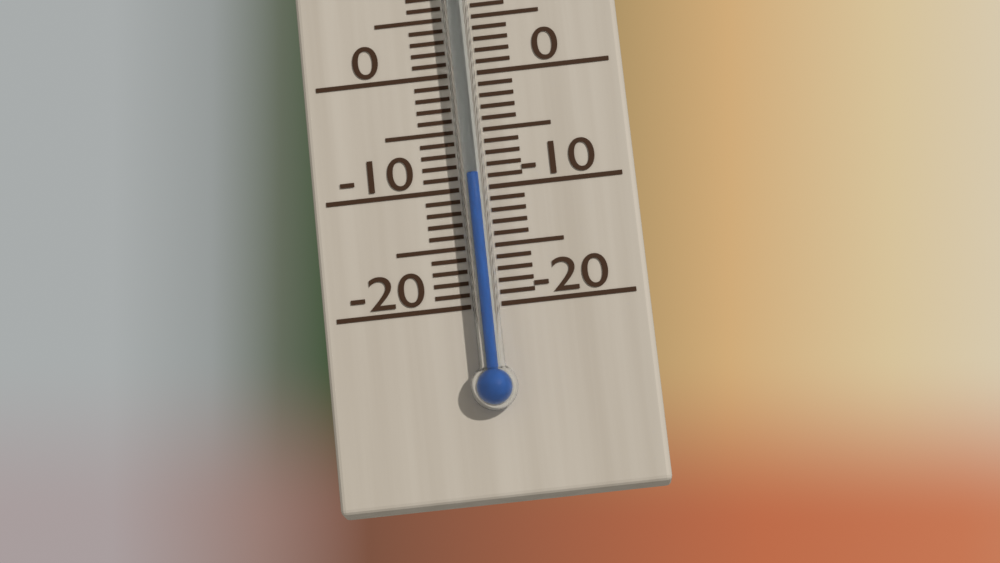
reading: -9 °C
